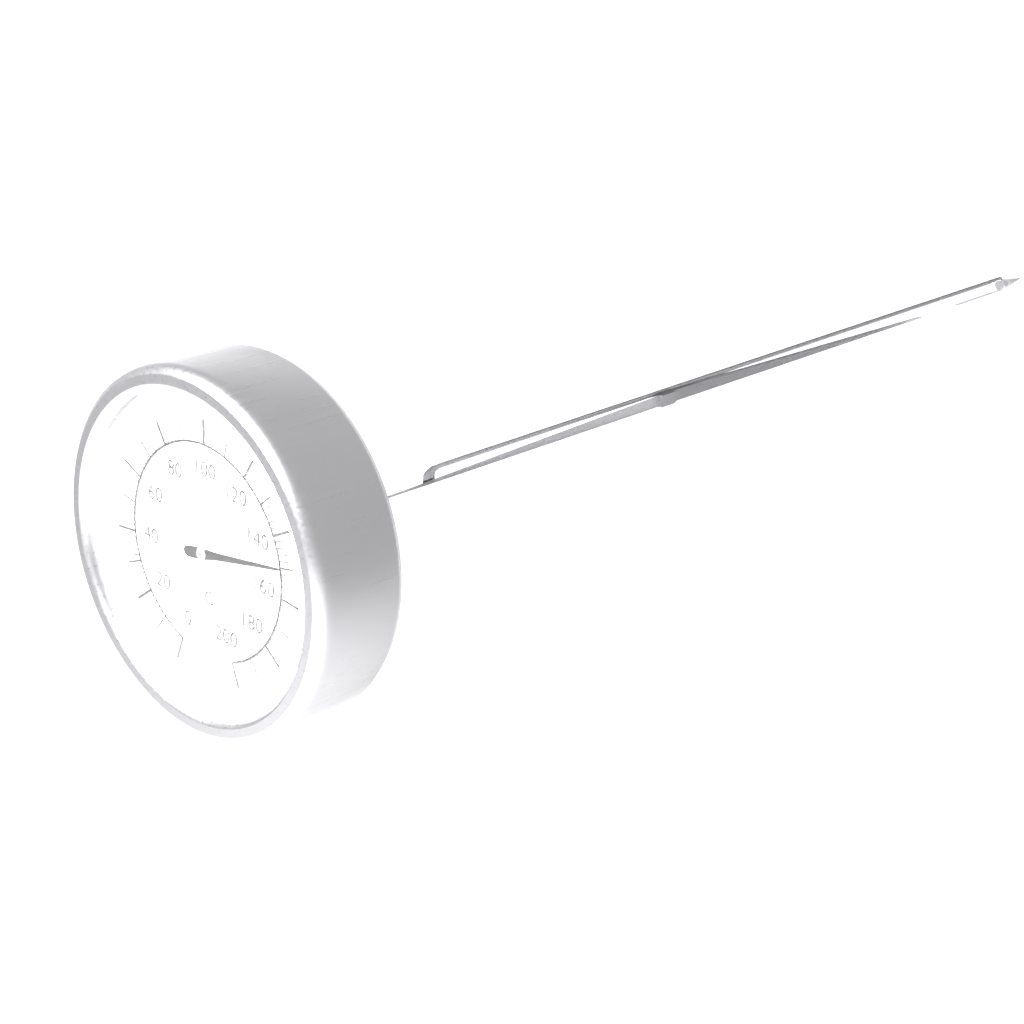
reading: 150 °C
